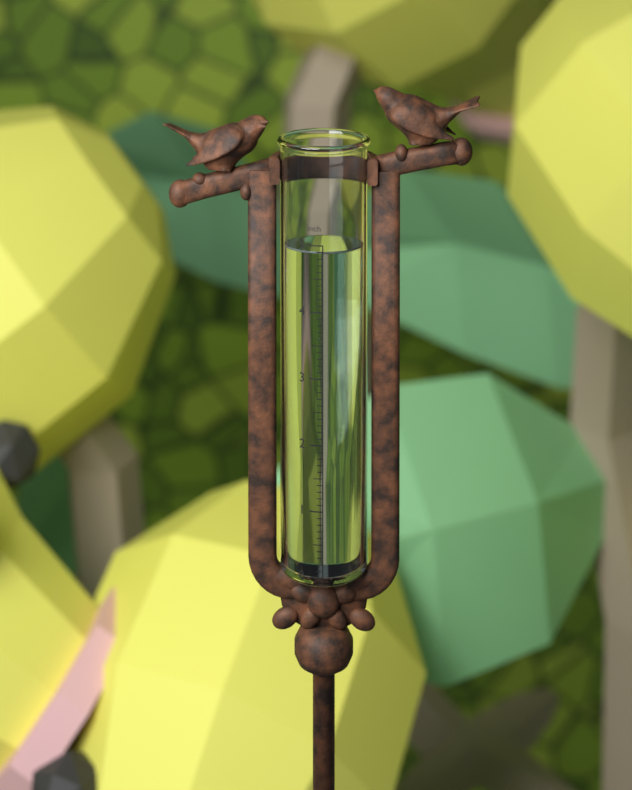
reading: 4.9 in
